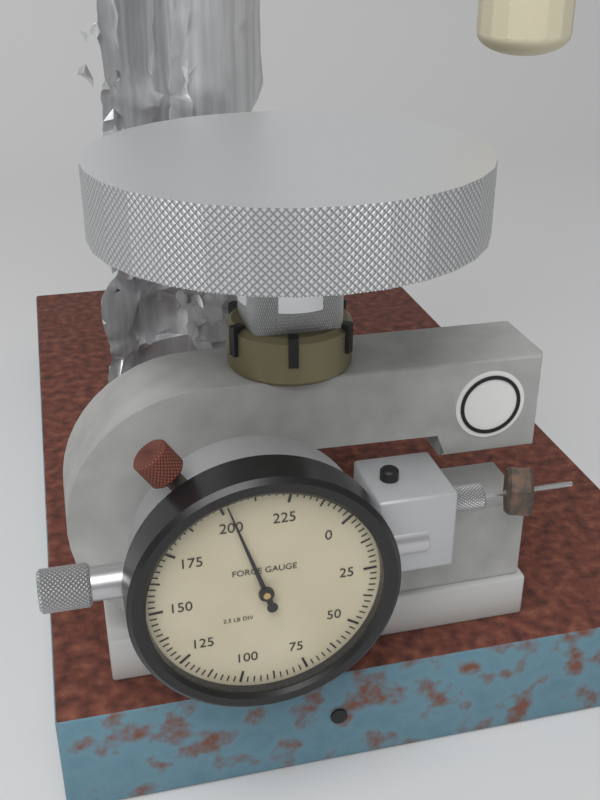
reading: 202.5 lb
